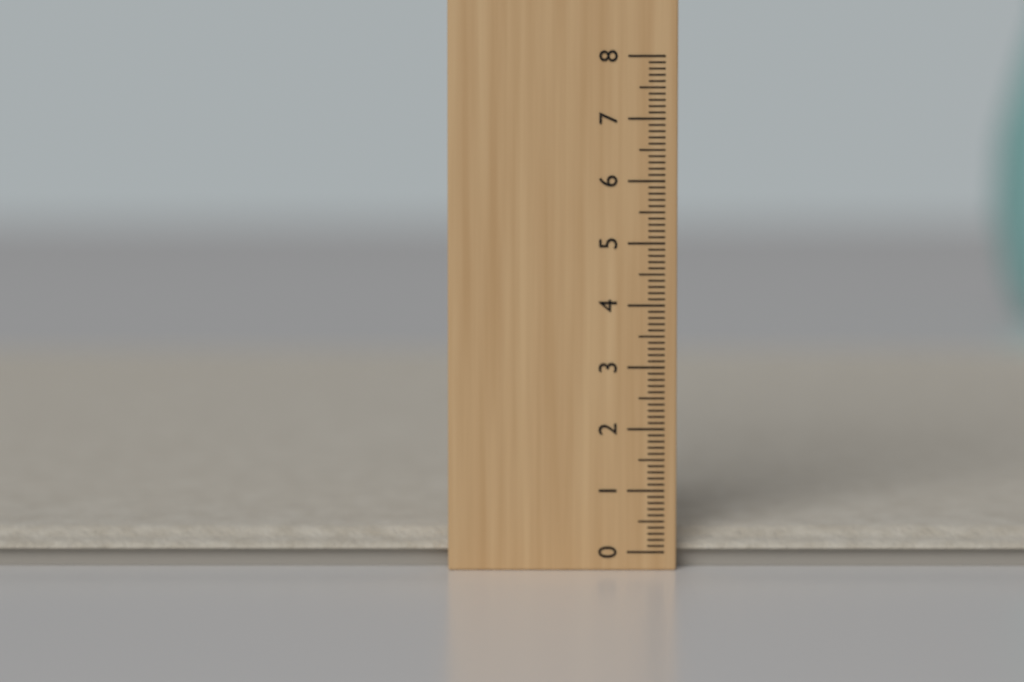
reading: 0.3 (no unit)
